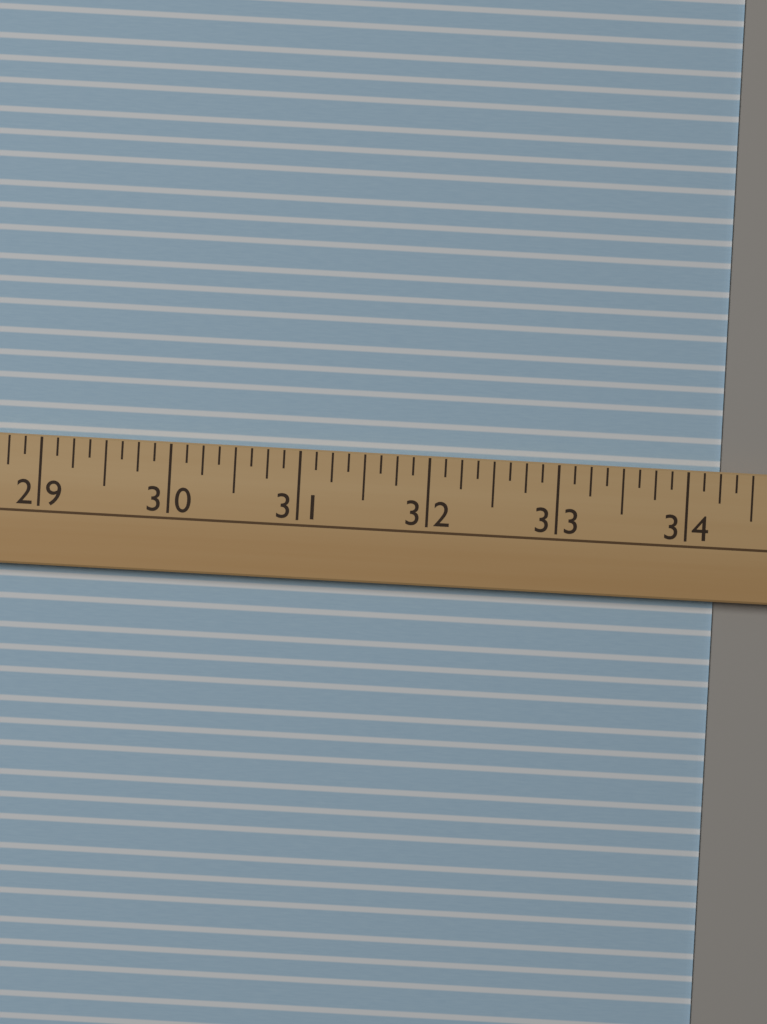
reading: 34.250 (no unit)
